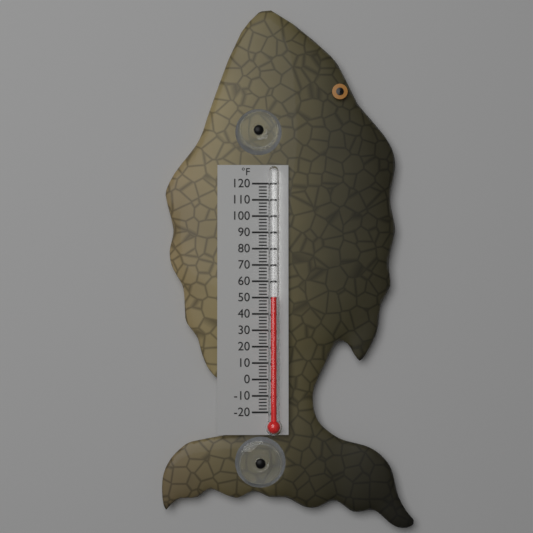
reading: 50 °F
